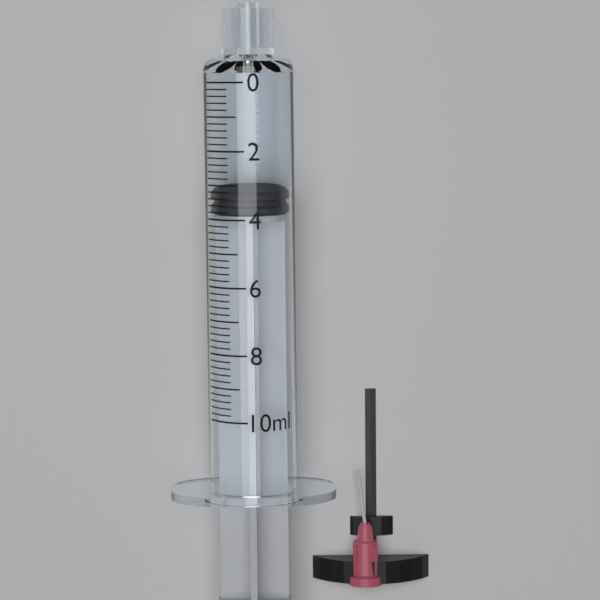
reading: 3.2 ml
